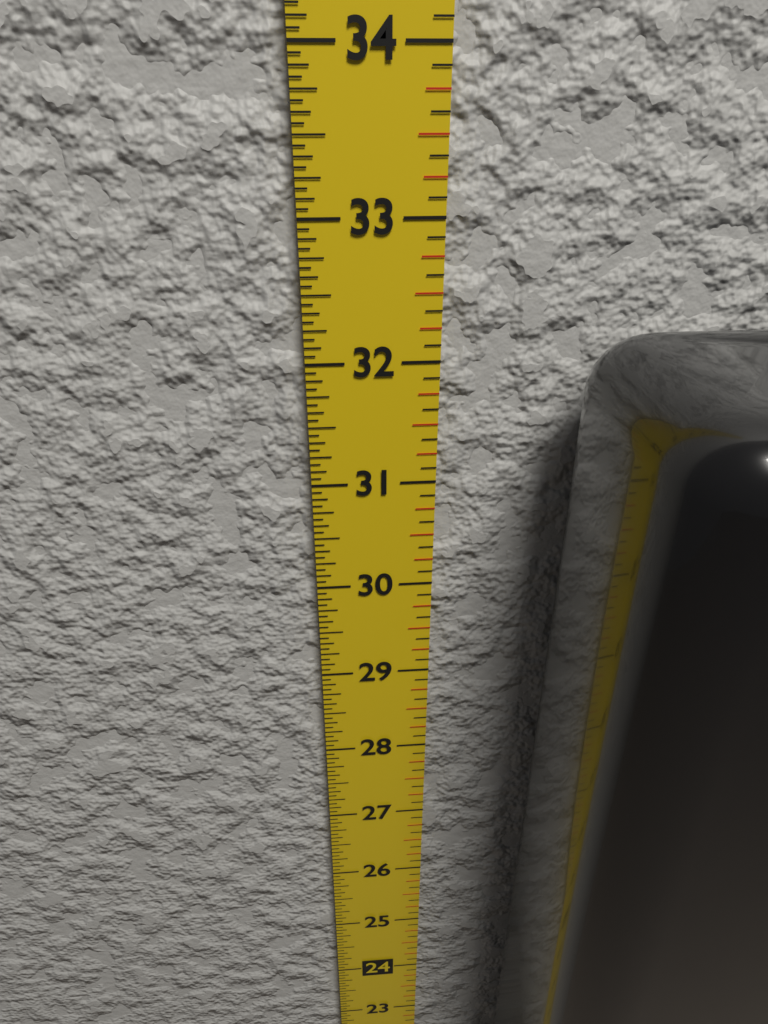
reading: 32.3125 in
